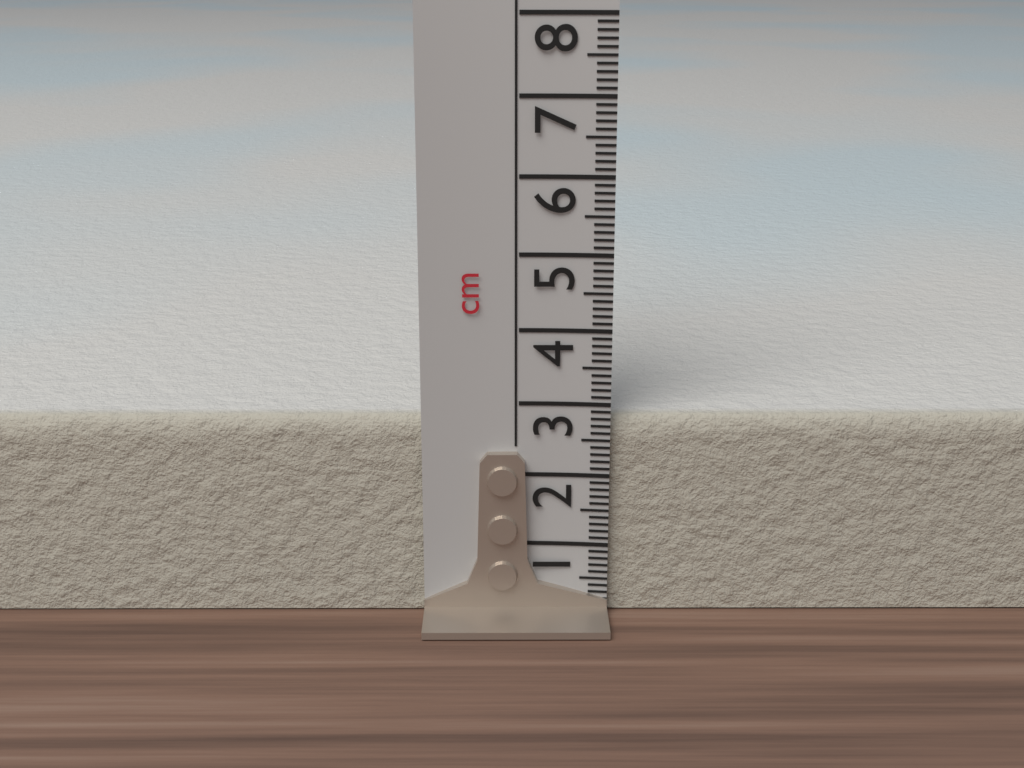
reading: 2.8 cm
